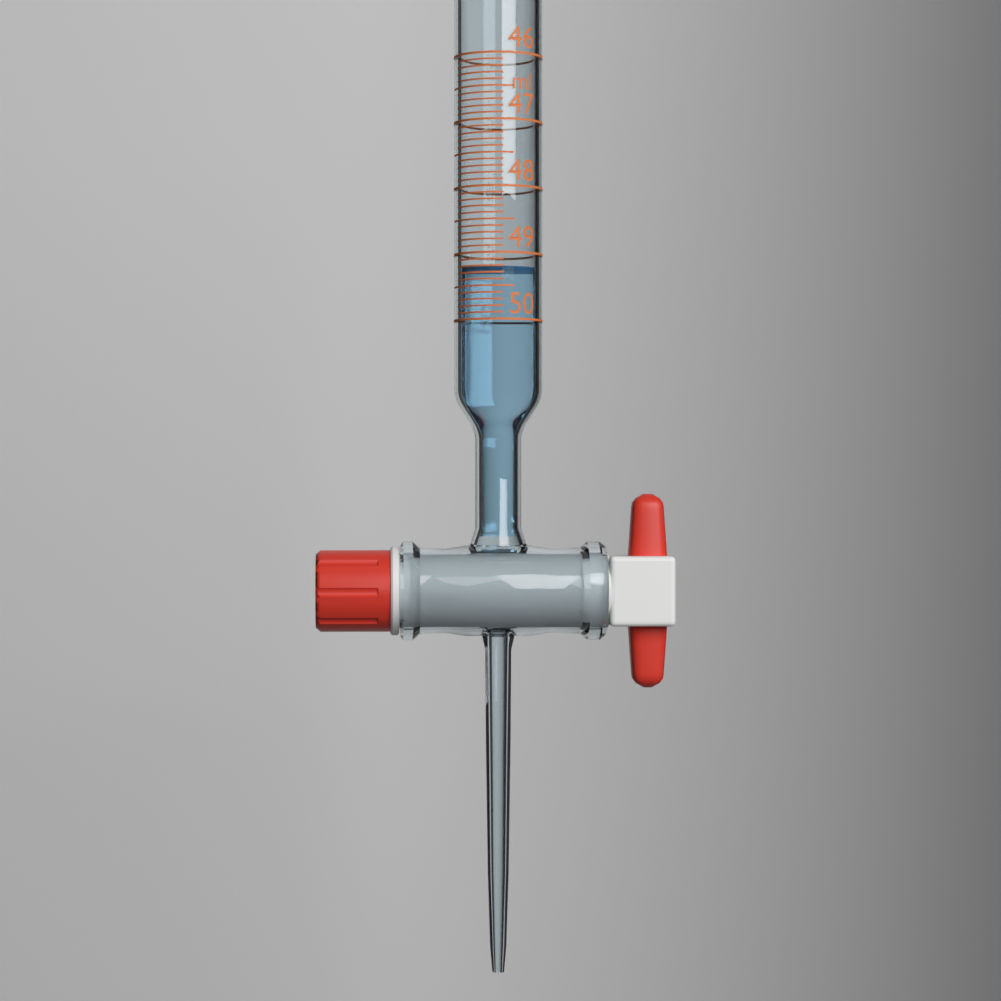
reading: 49.2 ml
